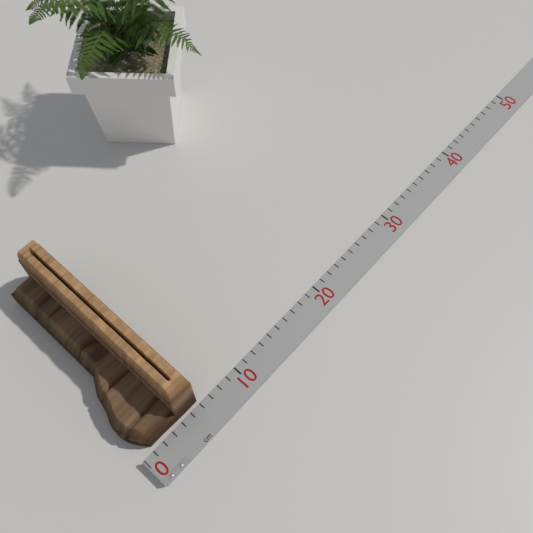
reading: 6 cm
